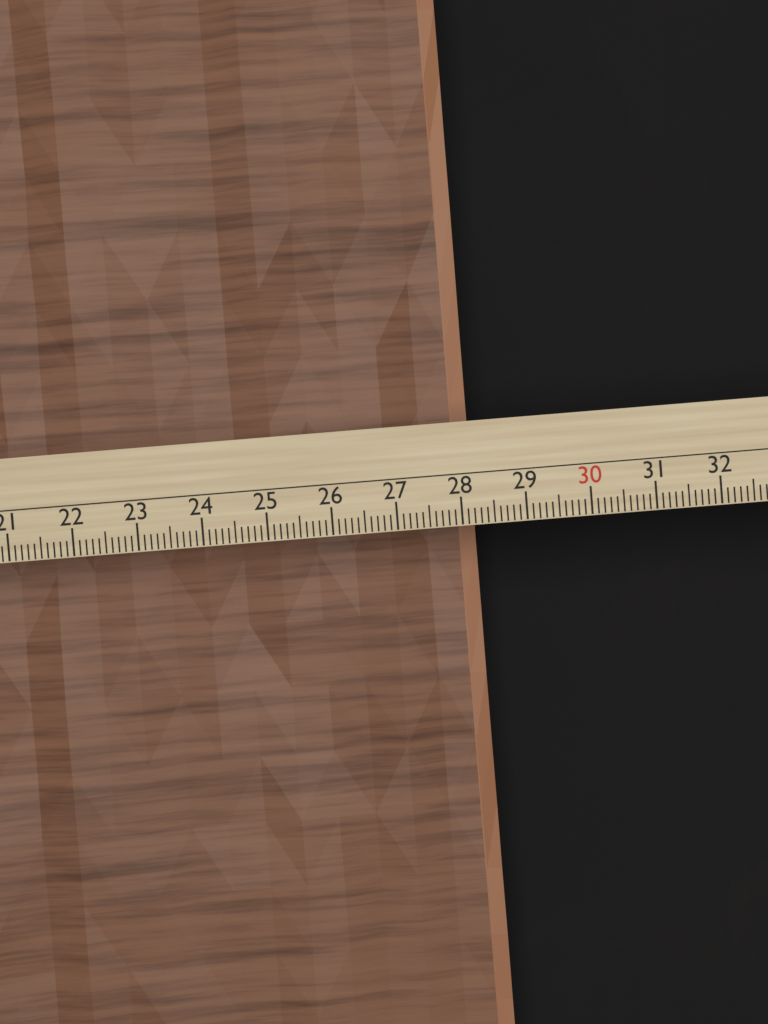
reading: 28.3 cm
